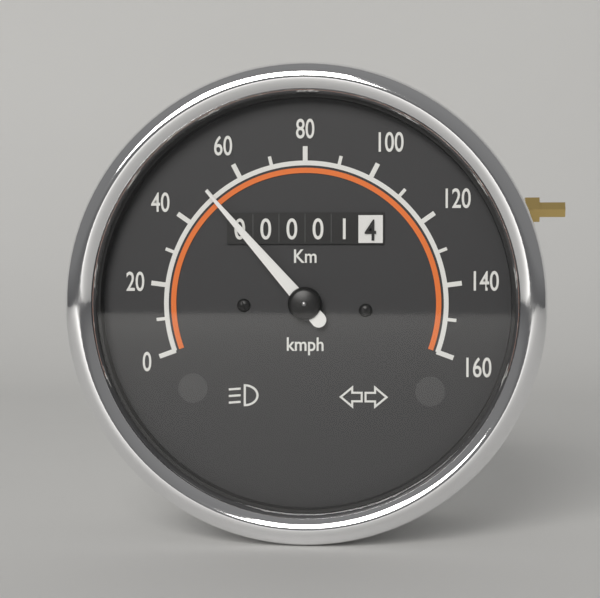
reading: 50 km/h
